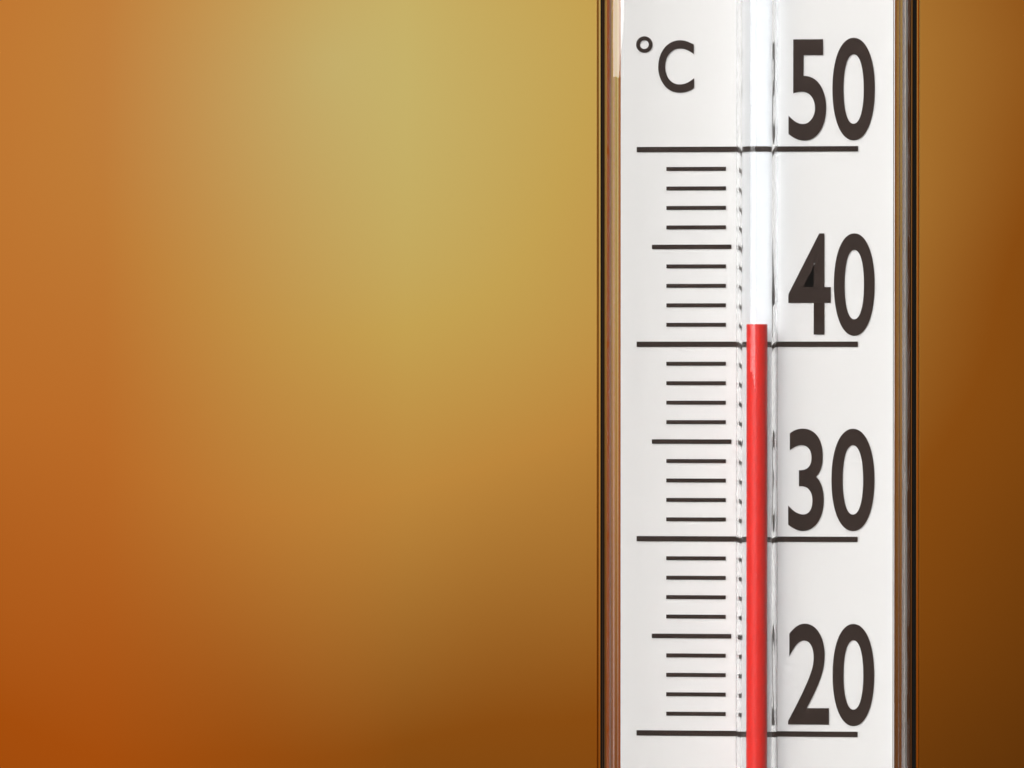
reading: 41 °C
